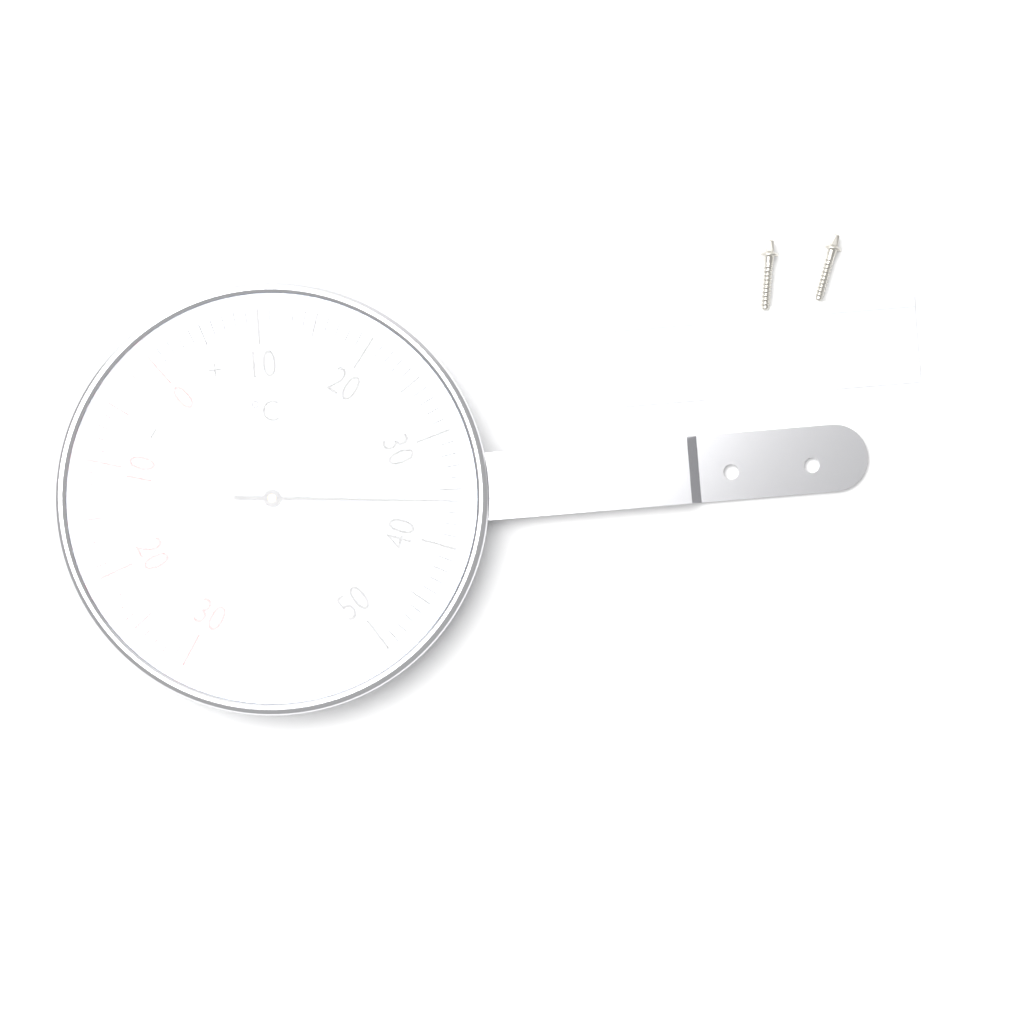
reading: 36 °C
